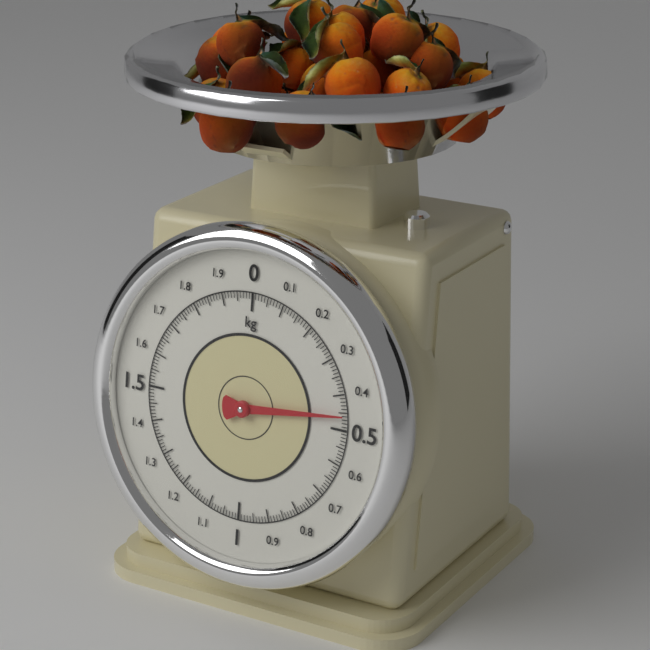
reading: 0.46 kg
